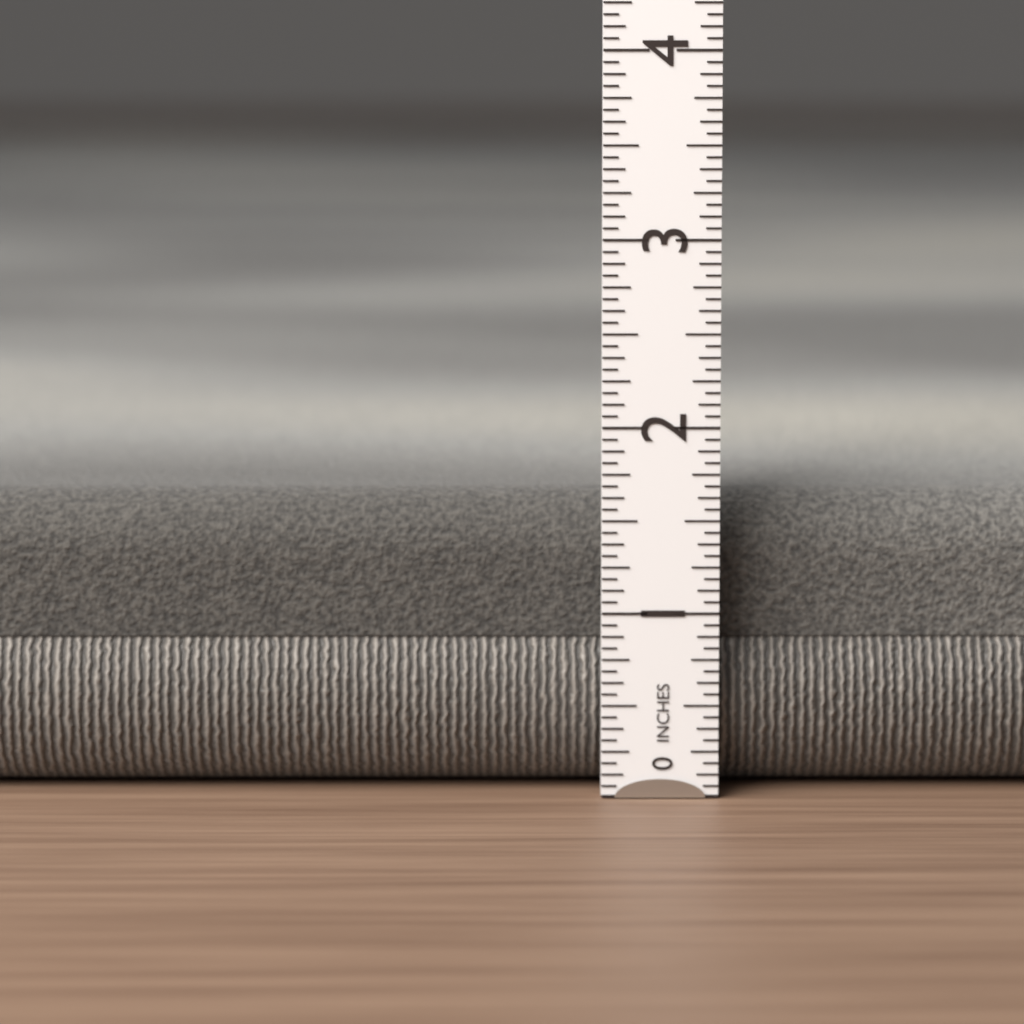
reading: 1.6250 in
